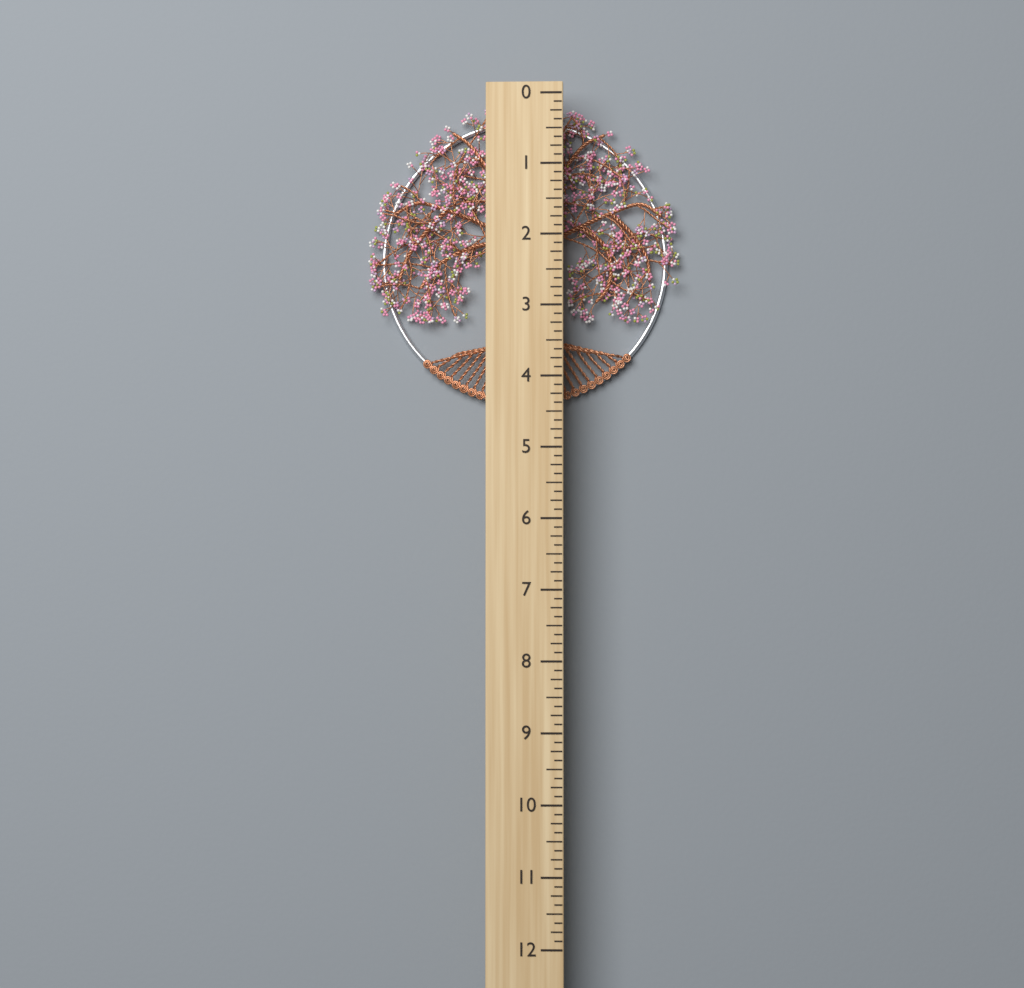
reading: 4.375 (no unit)
